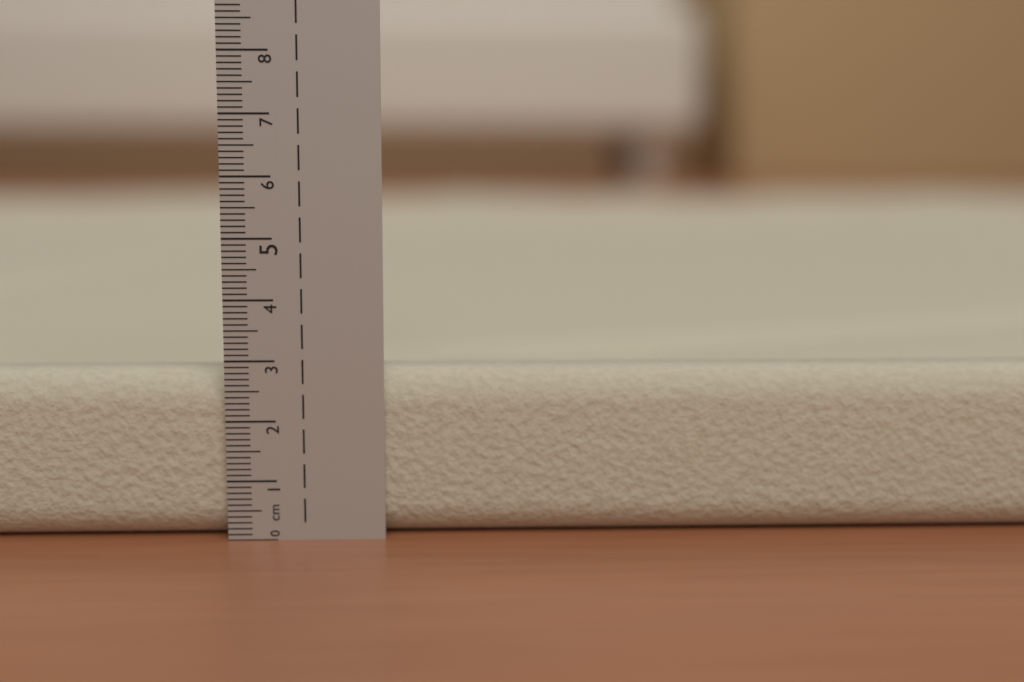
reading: 2.8 cm
